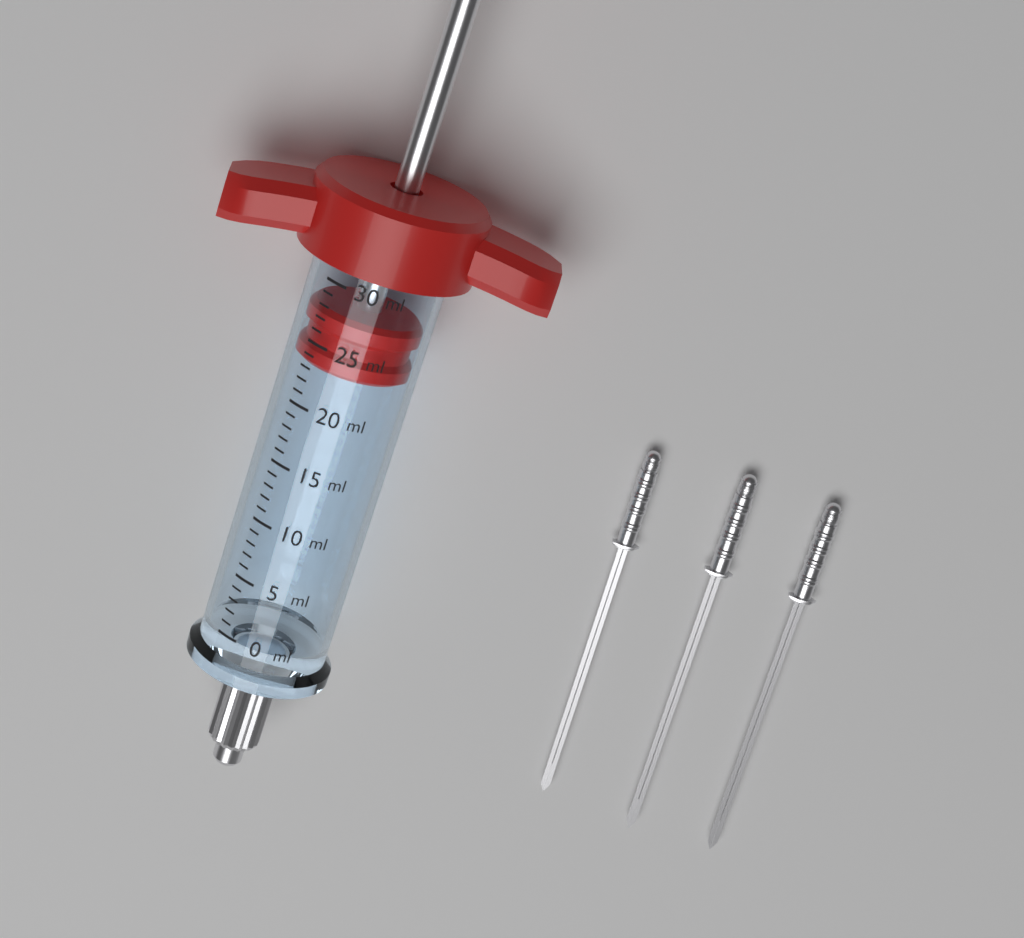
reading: 23 ml
